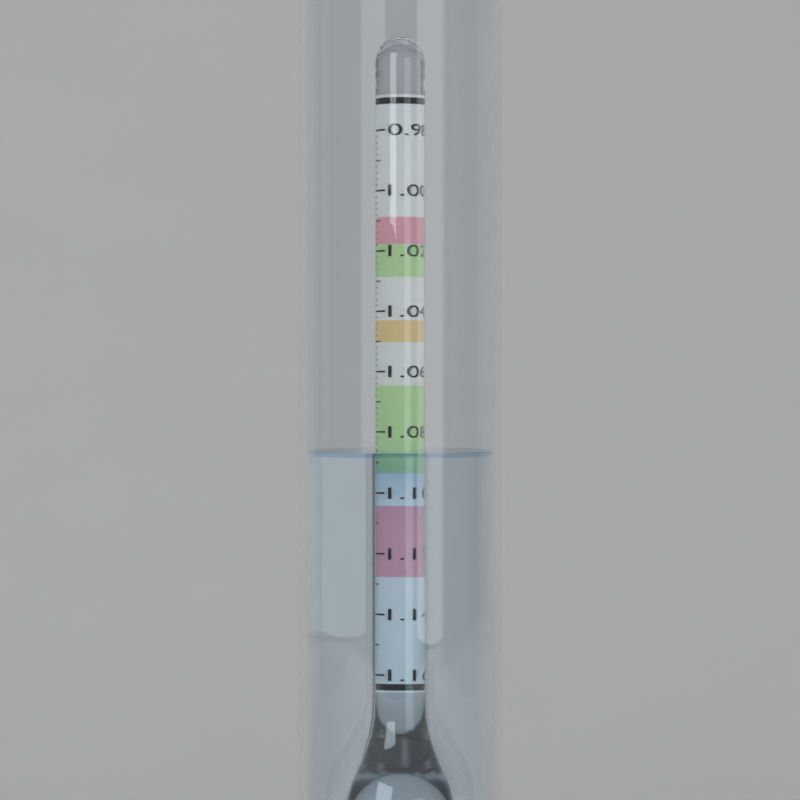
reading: 1.086 (no unit)
